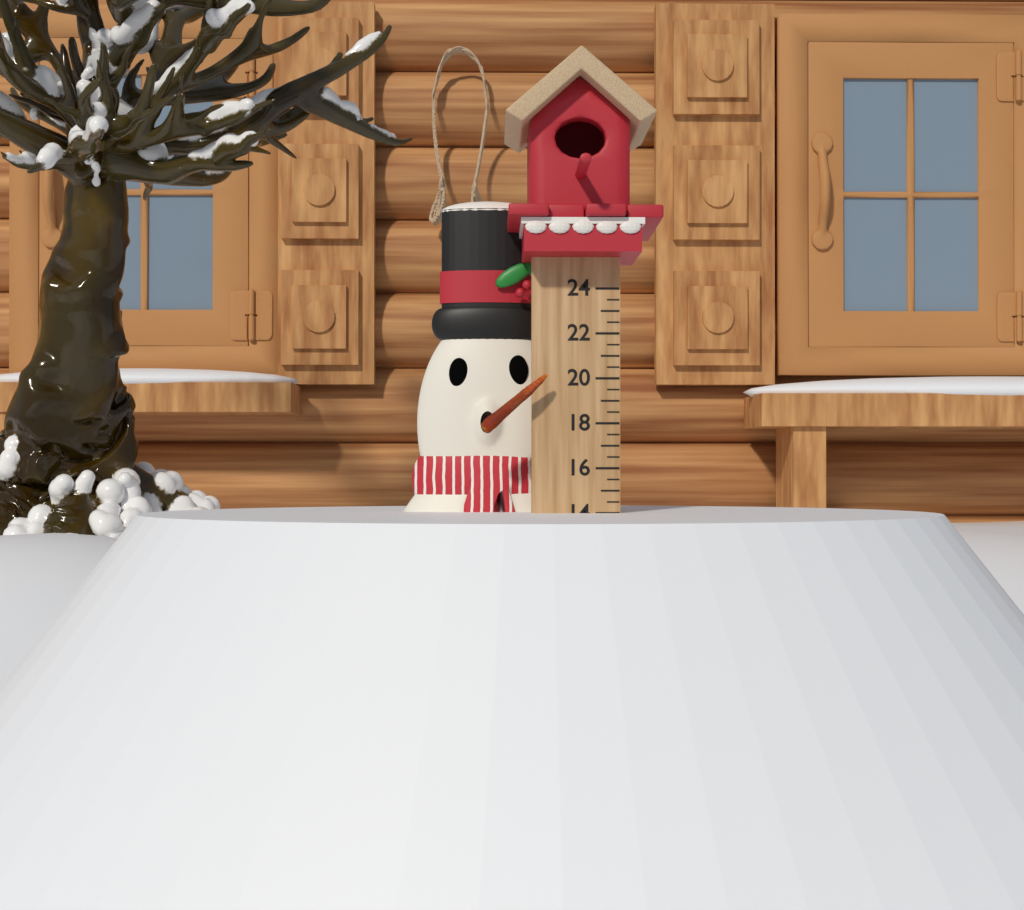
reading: 14.0 (no unit)
